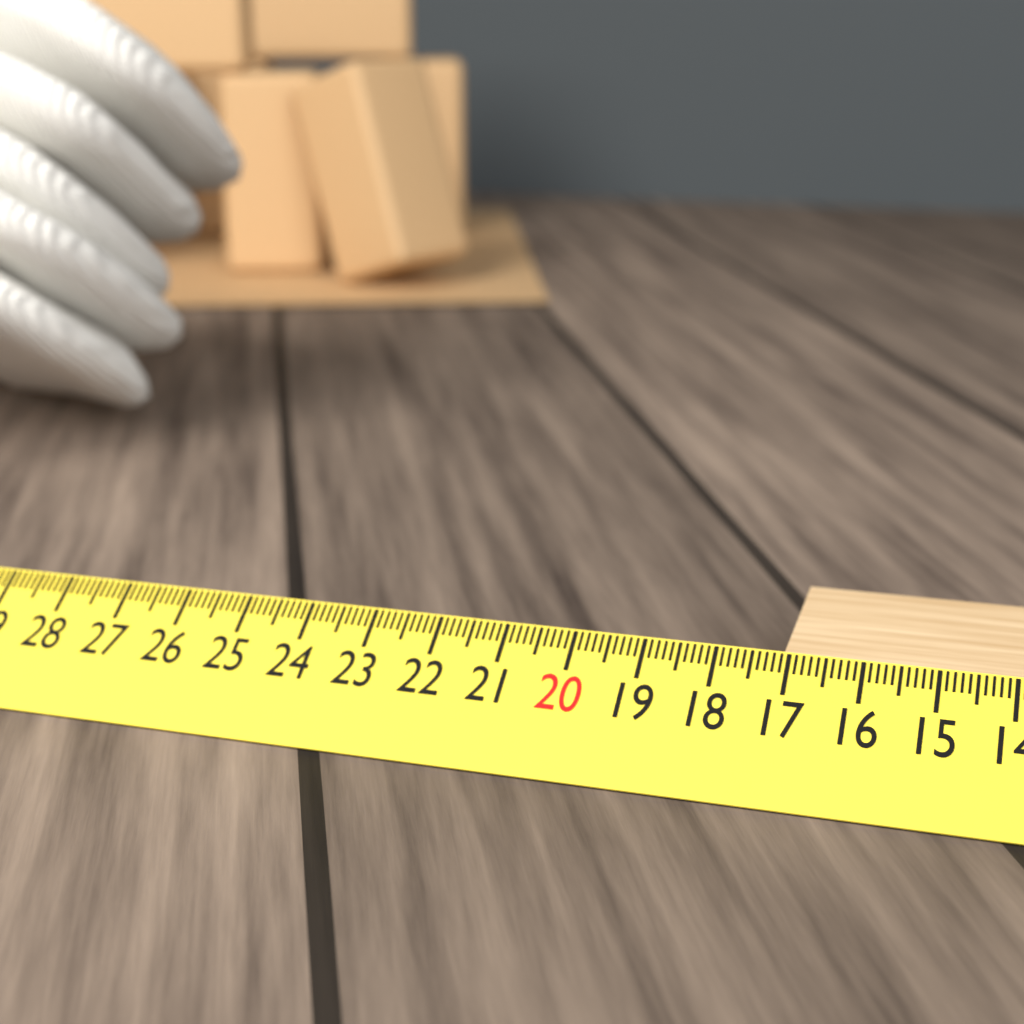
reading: 17.1 cm
